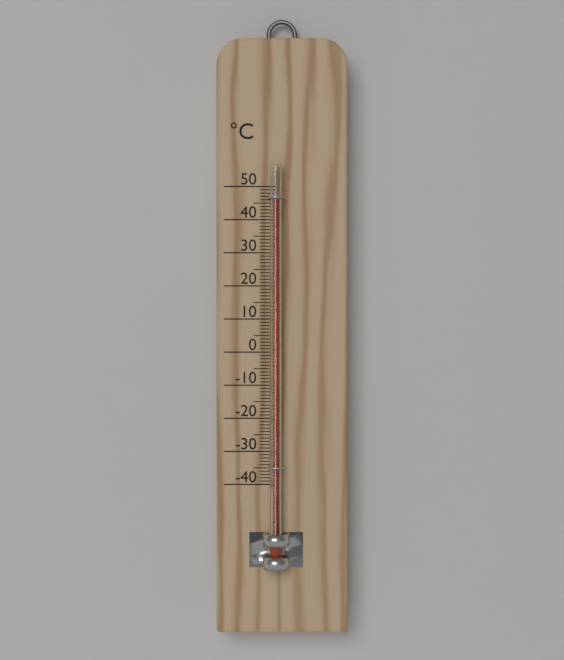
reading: 46 °C
